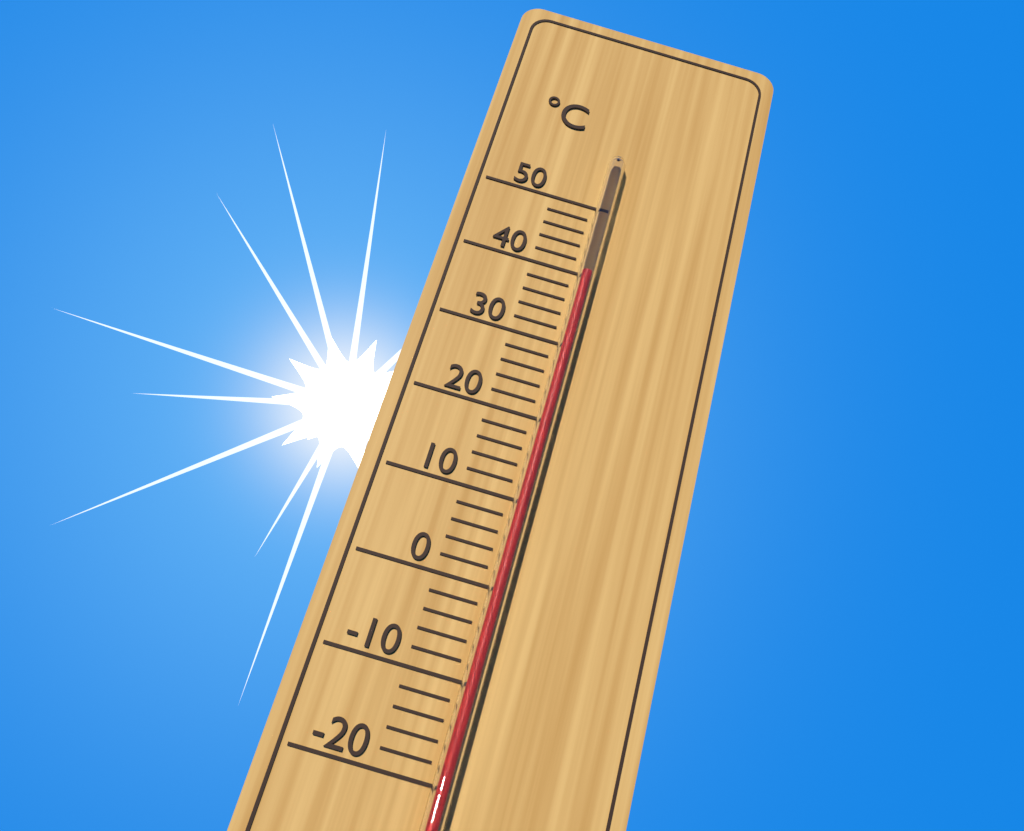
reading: 40 °C
